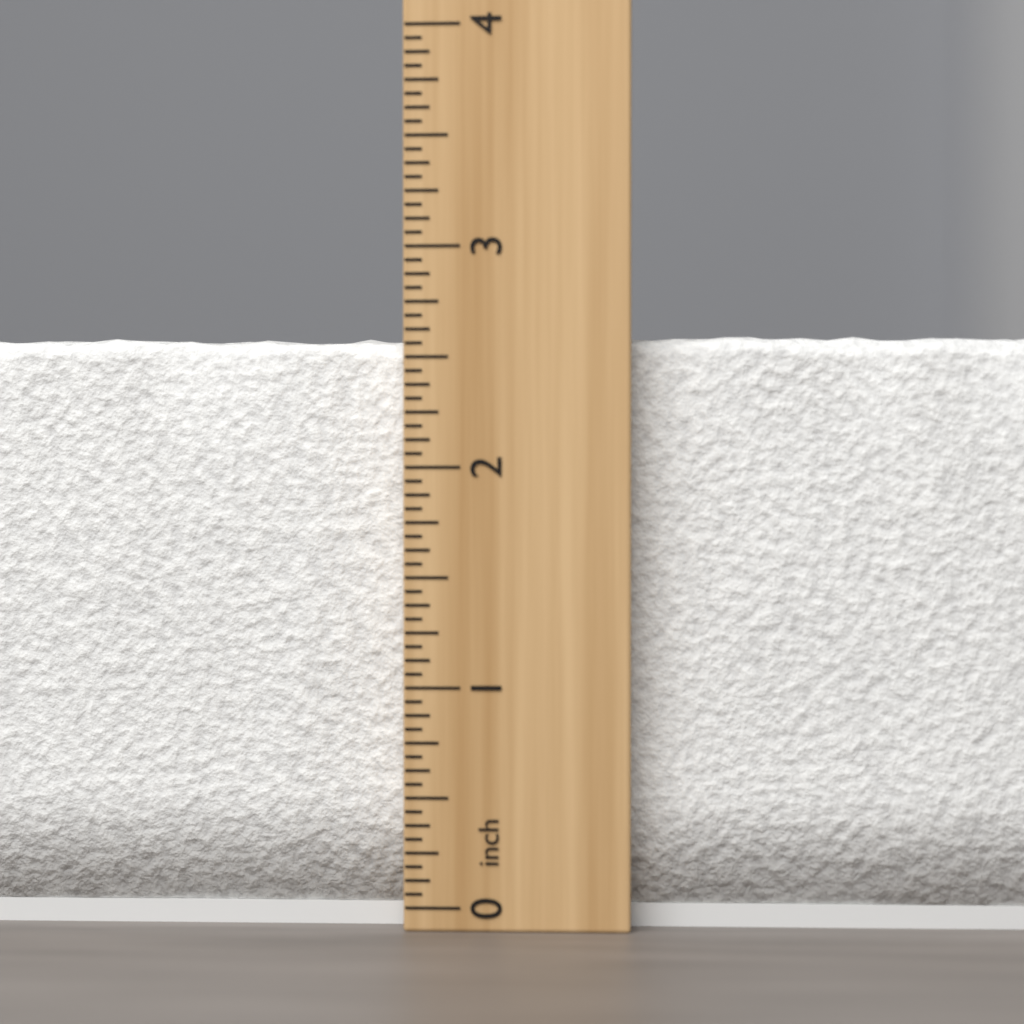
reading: 2.6250 inch
